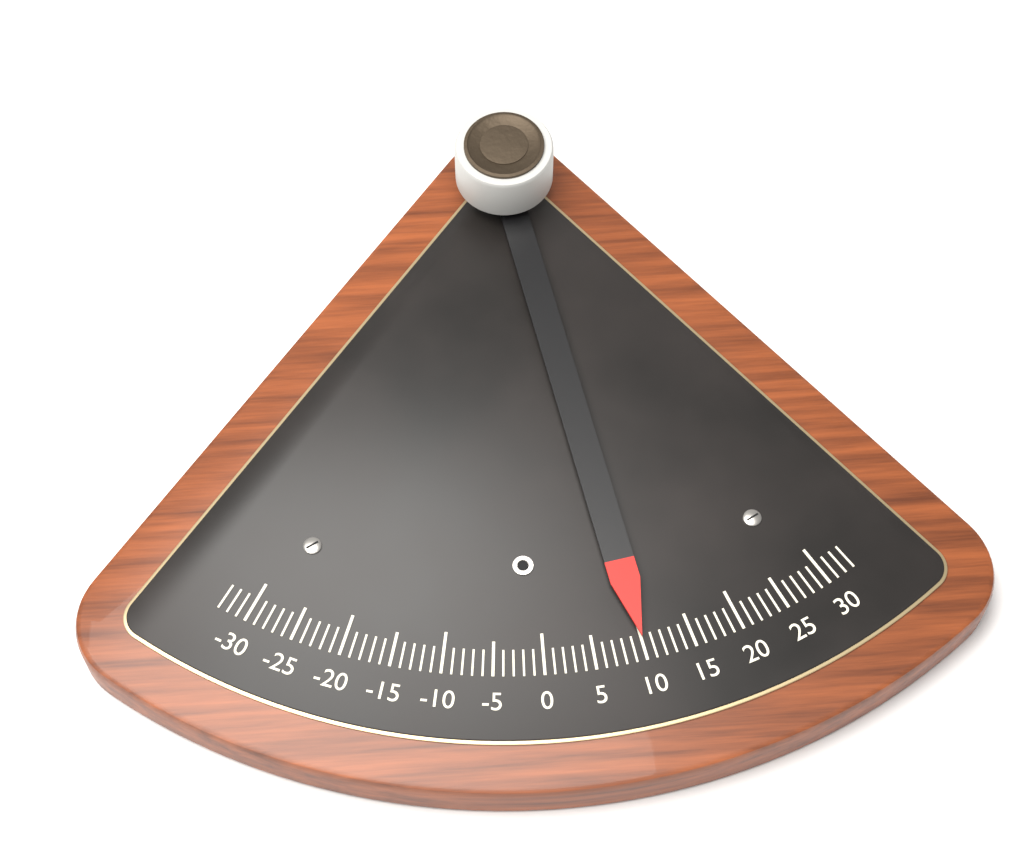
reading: 10 (no unit)
